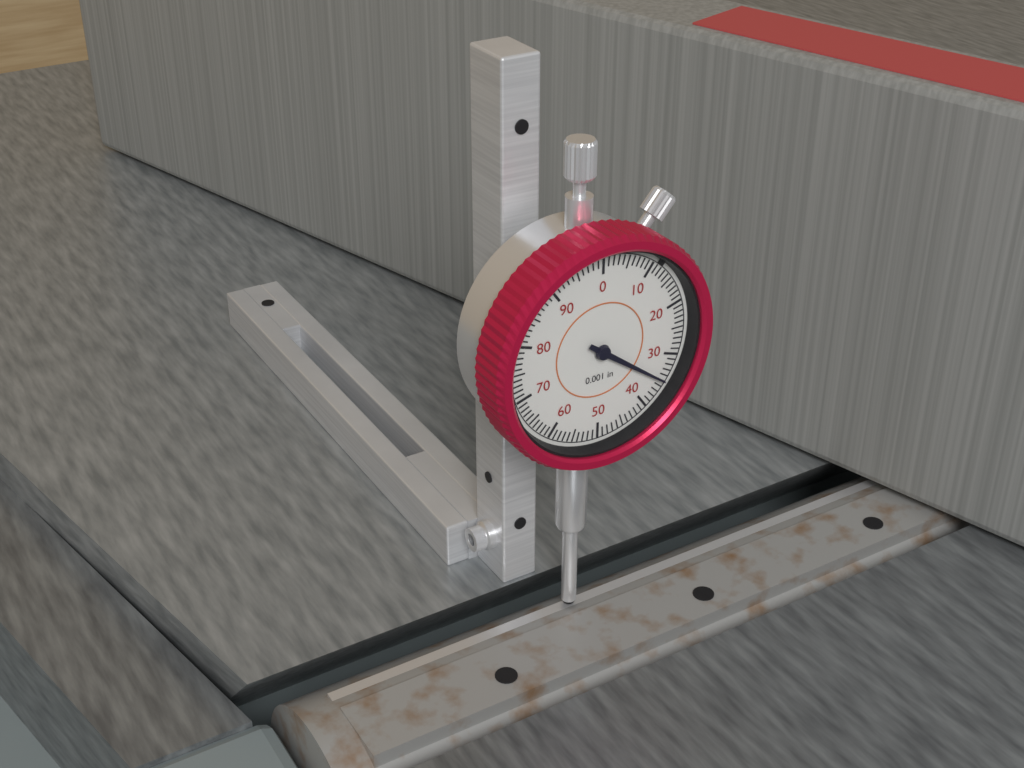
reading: 0.035 in
